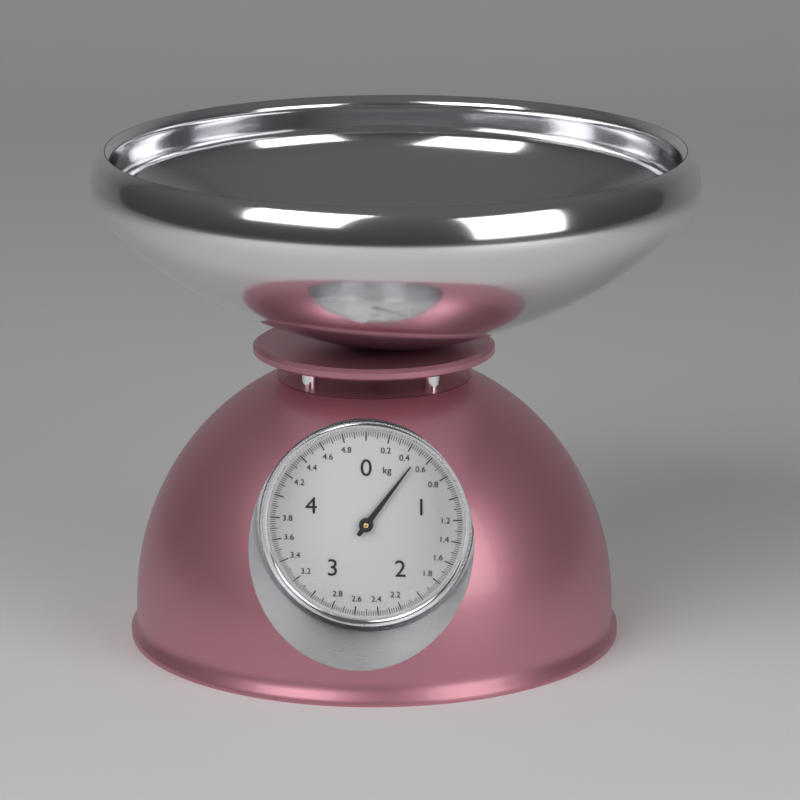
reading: 0.50 kg
